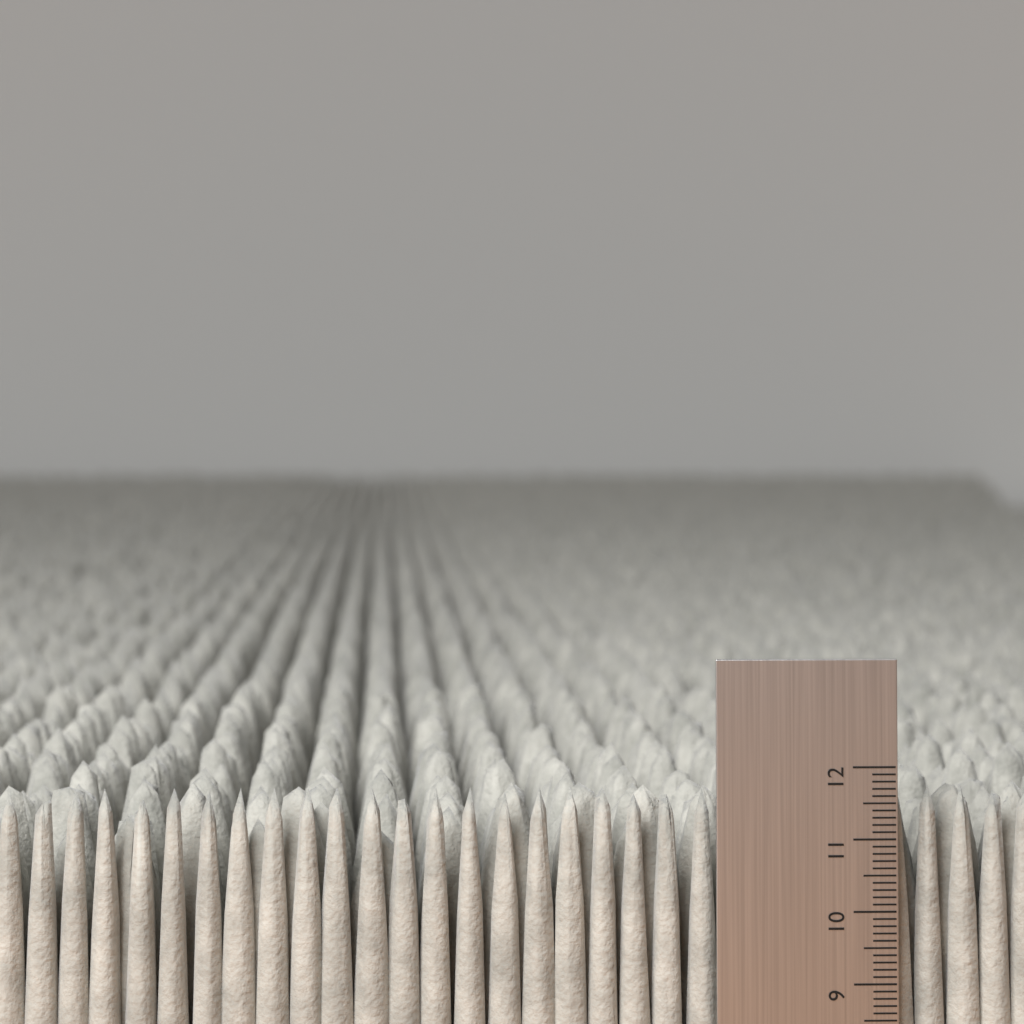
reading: 11.7 (no unit)
